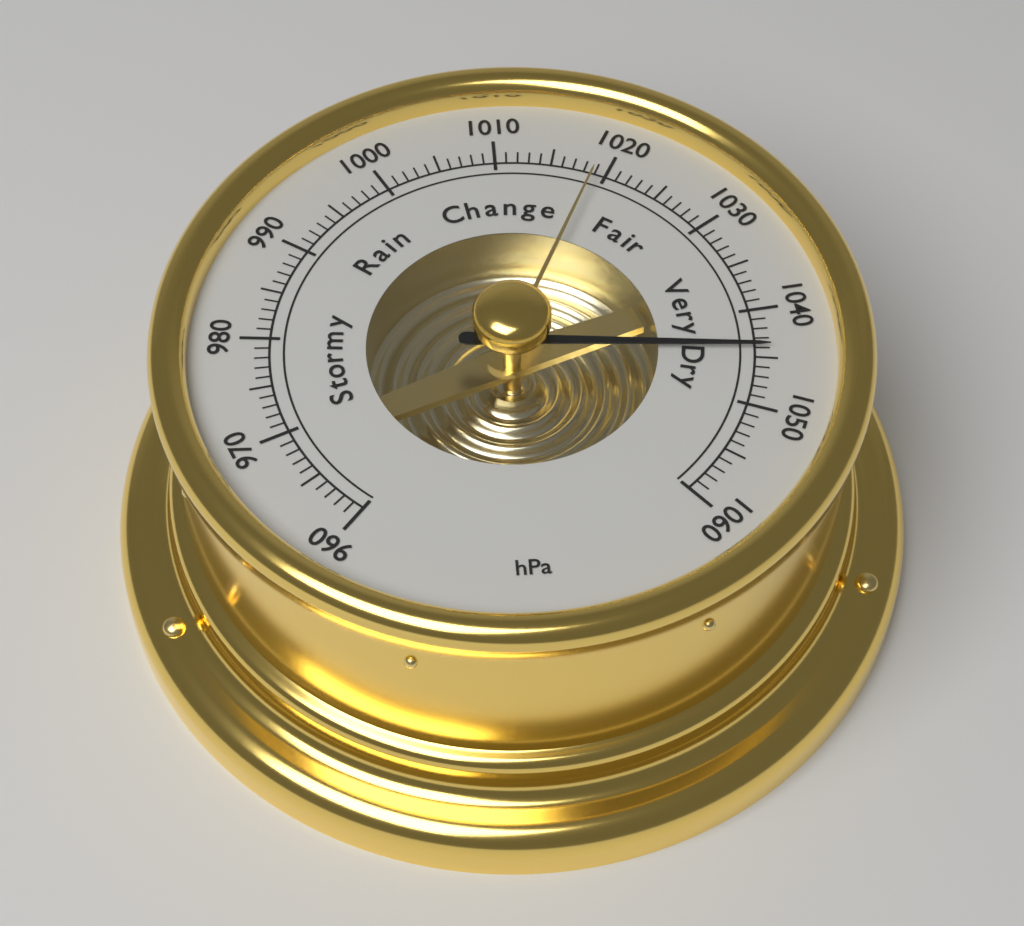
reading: 1044 hPa
